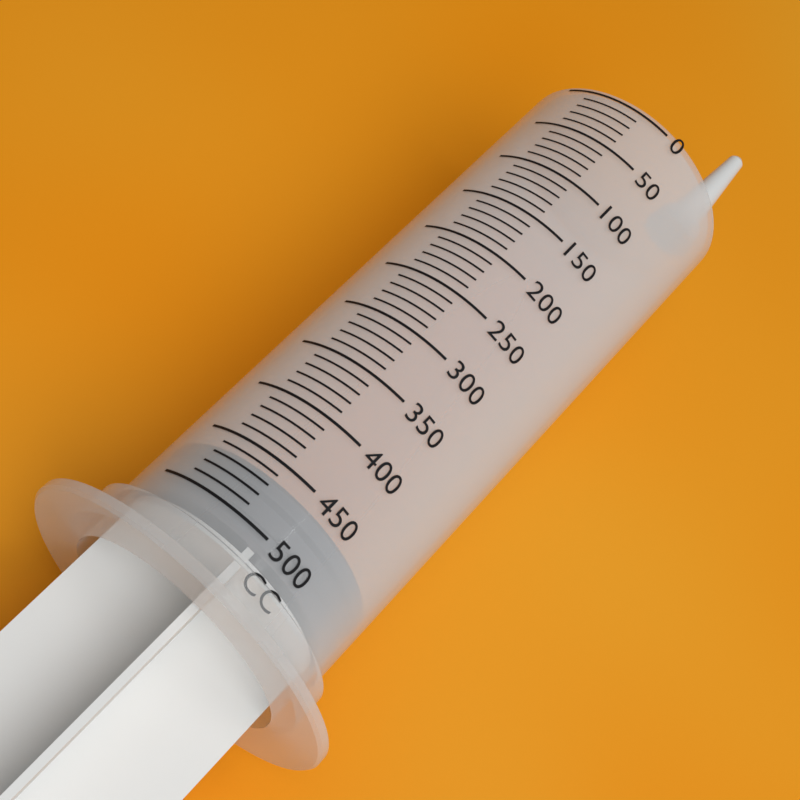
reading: 460 cc
